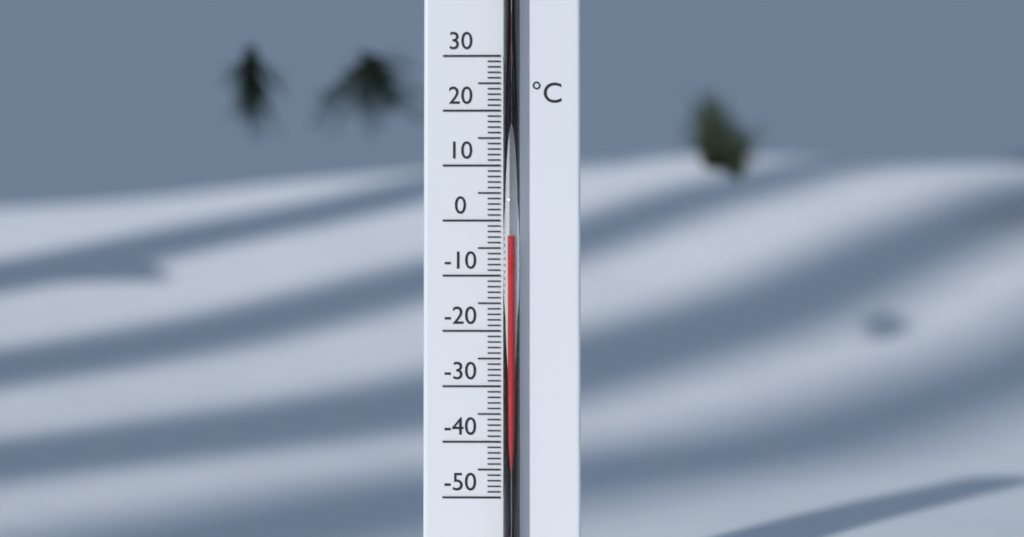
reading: -3 °C
